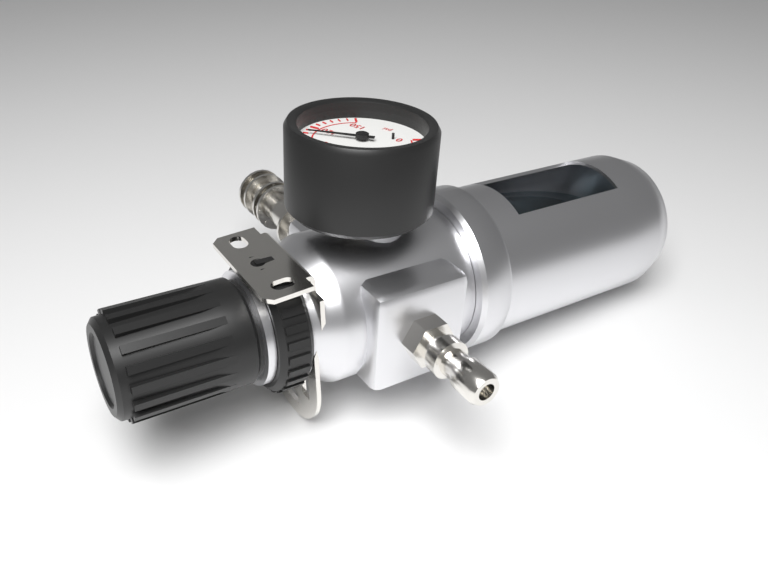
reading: 110 psi
